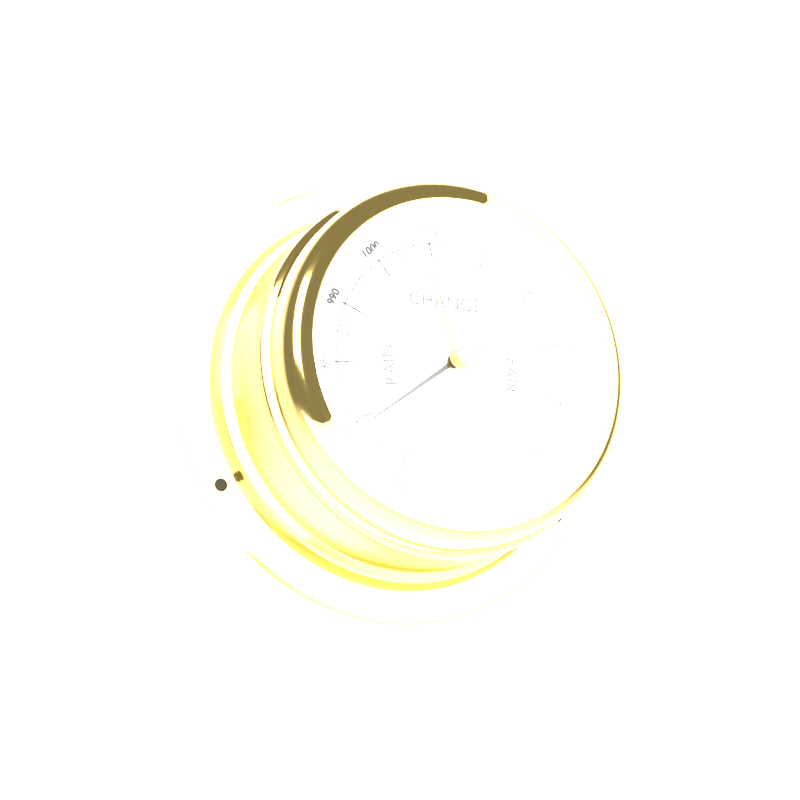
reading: 969 mbar
